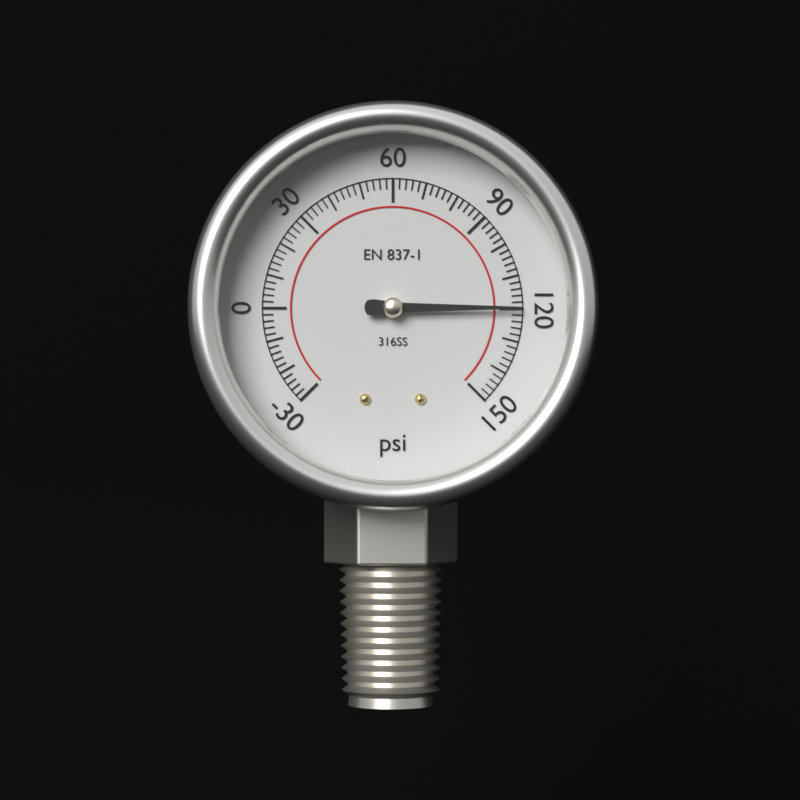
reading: 120 psi
